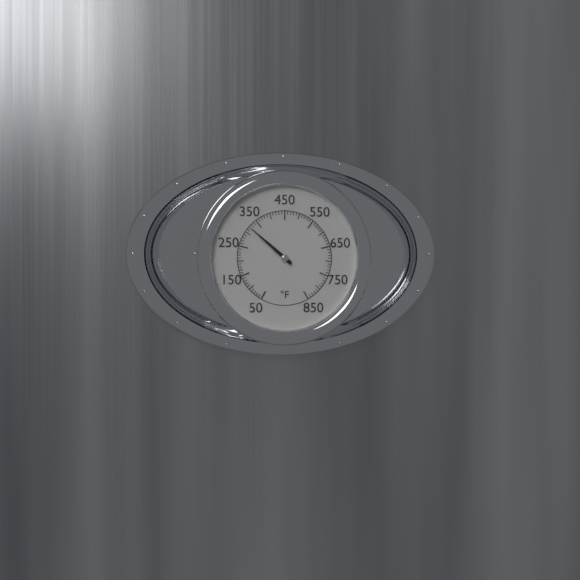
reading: 320 °F
